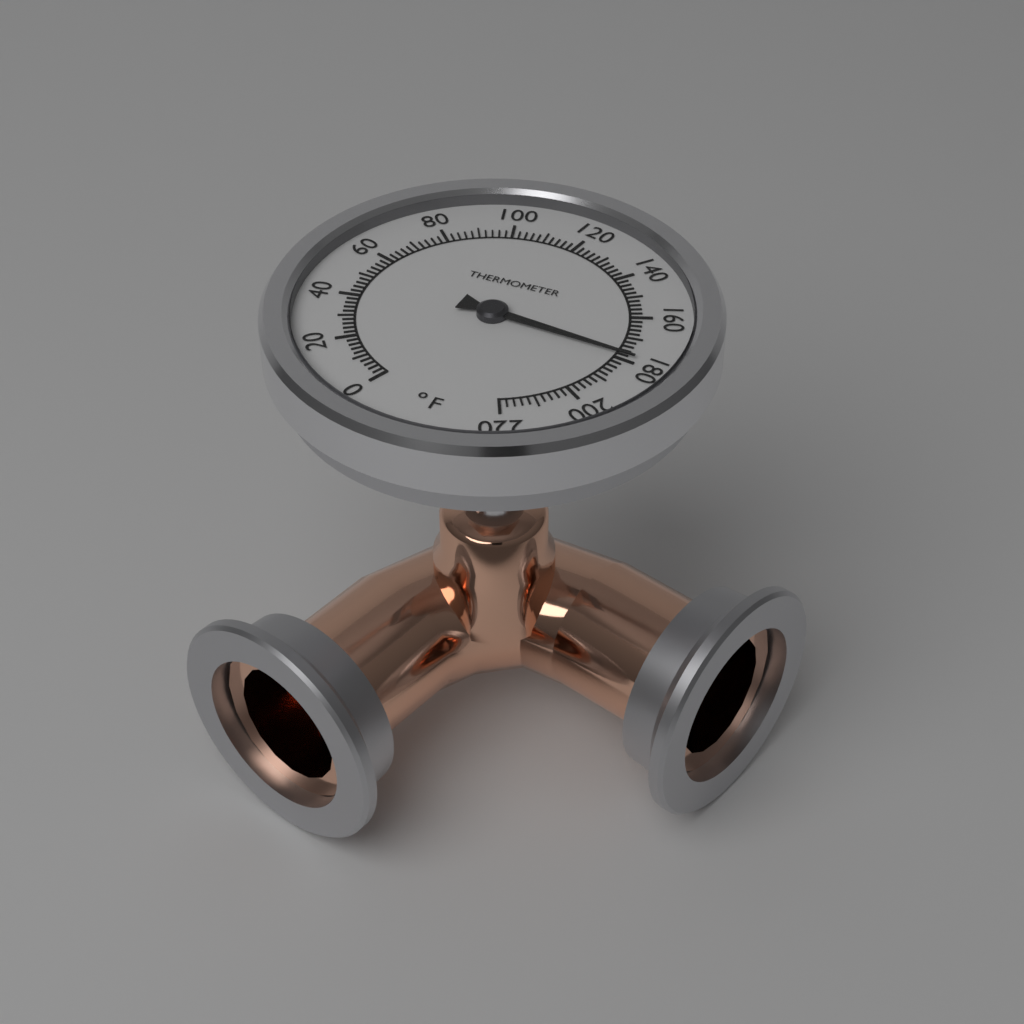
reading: 178 °F
